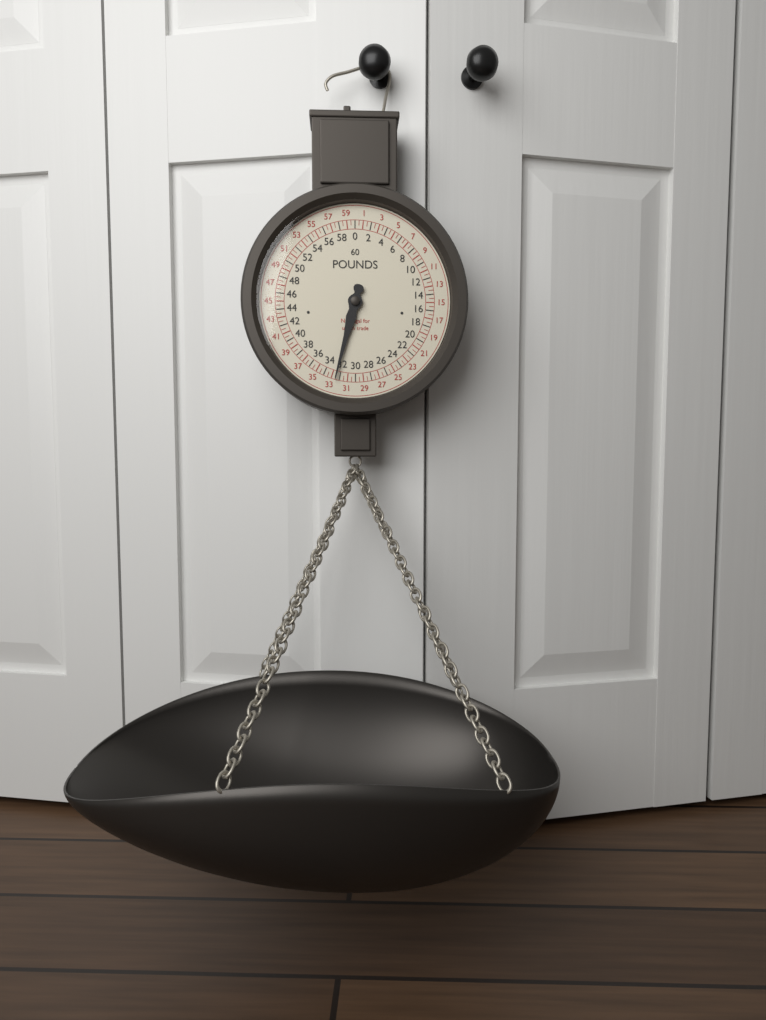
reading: 32.5 lb
